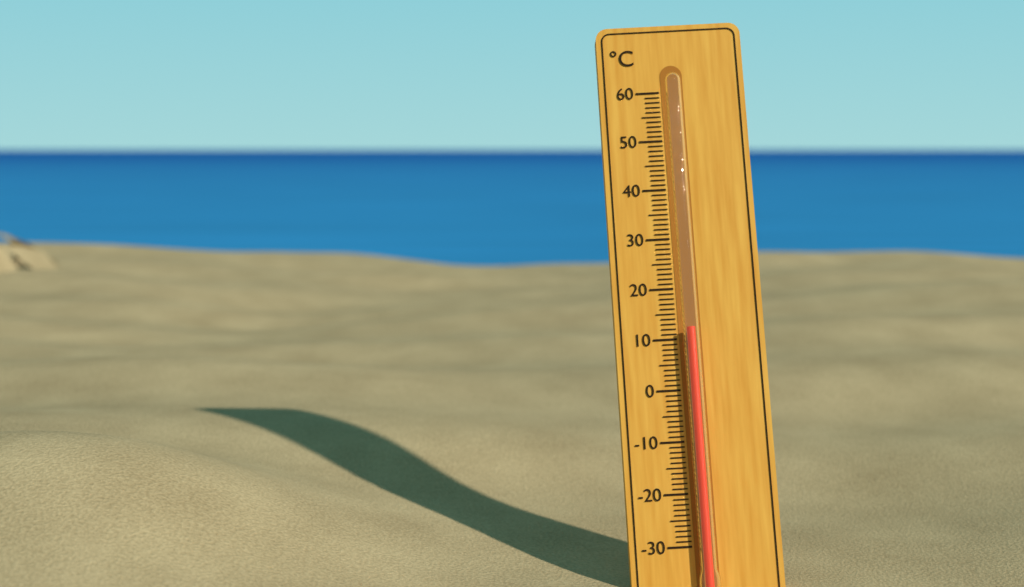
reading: 12 °C
